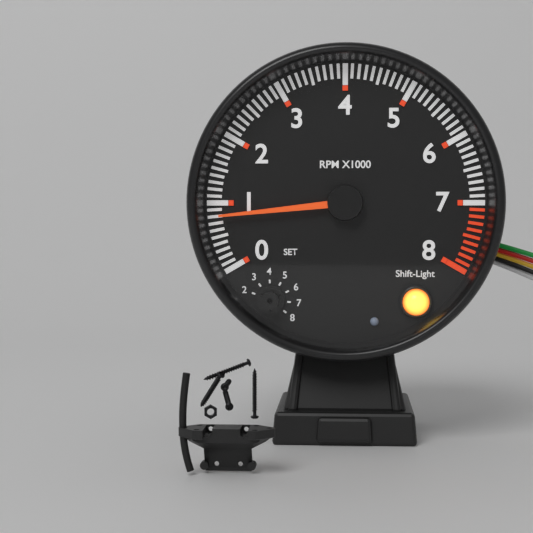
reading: 800 RPM
